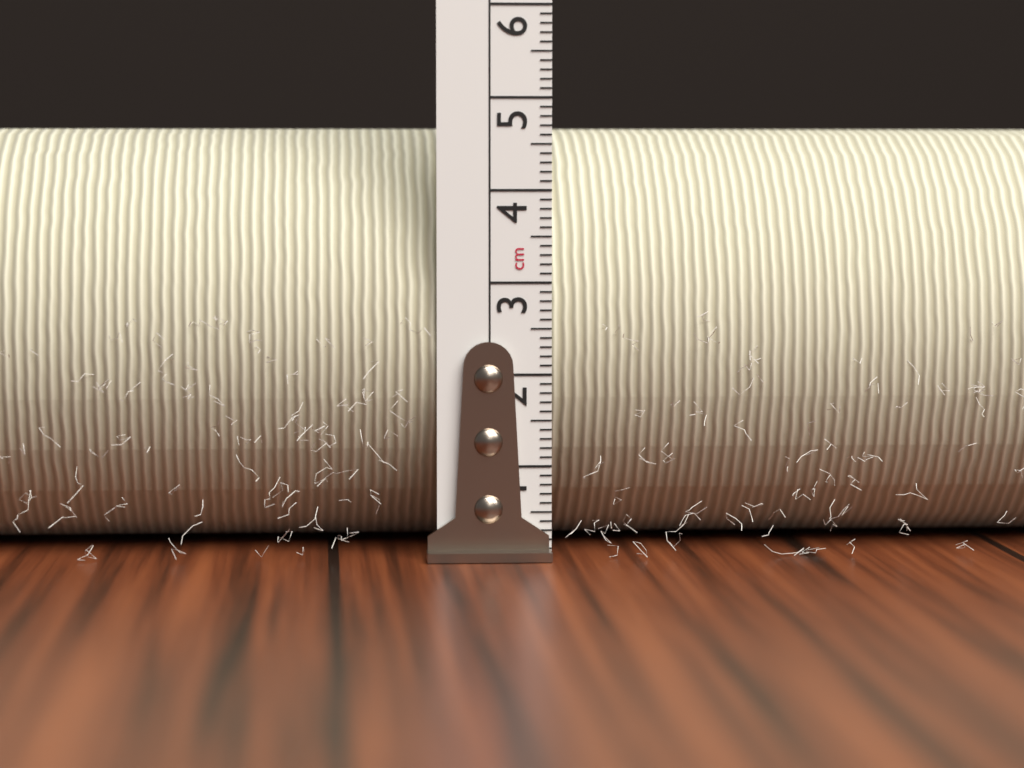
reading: 4.7 cm
